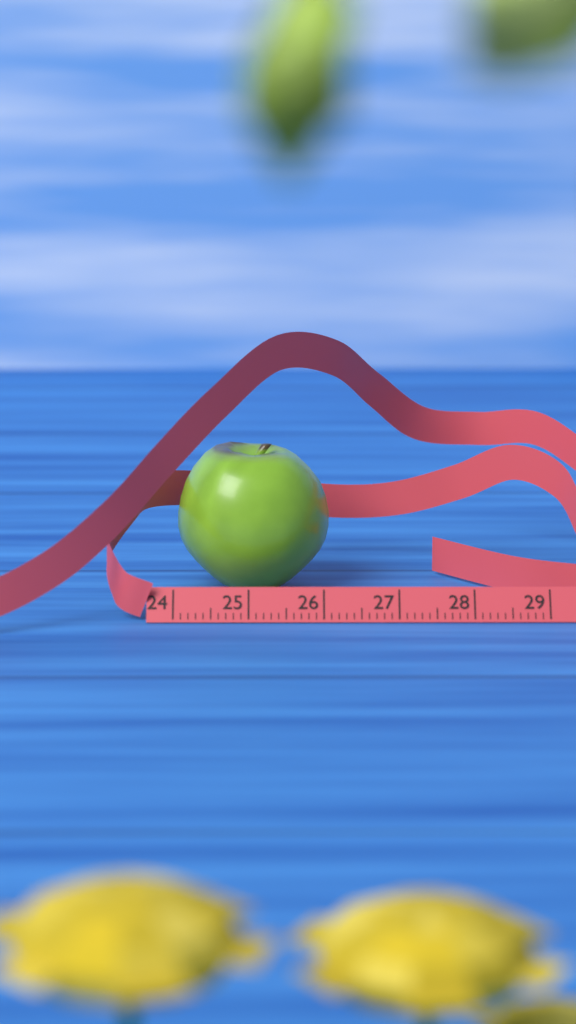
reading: 26.1 cm
